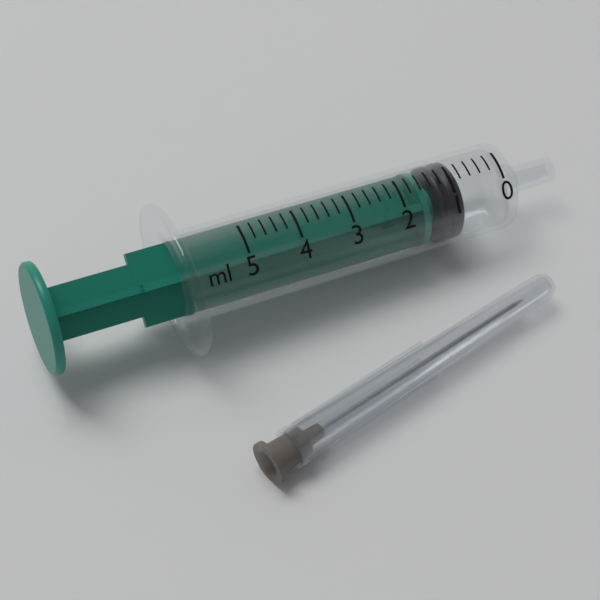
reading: 0.8 ml
